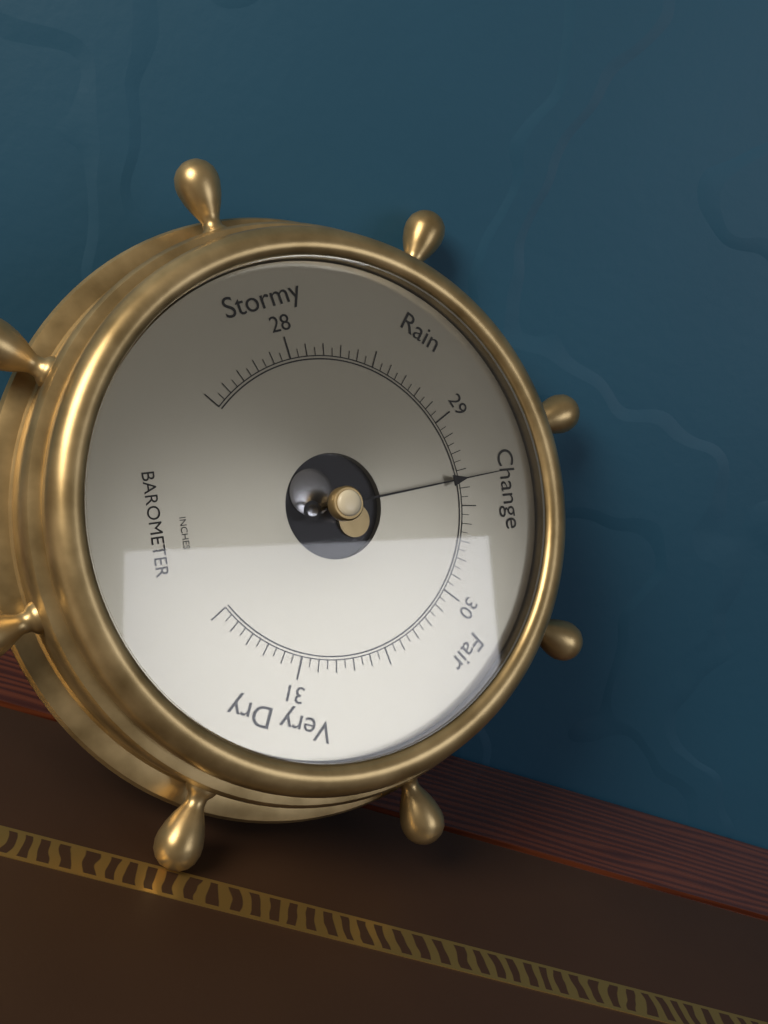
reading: 29.35 inHg
